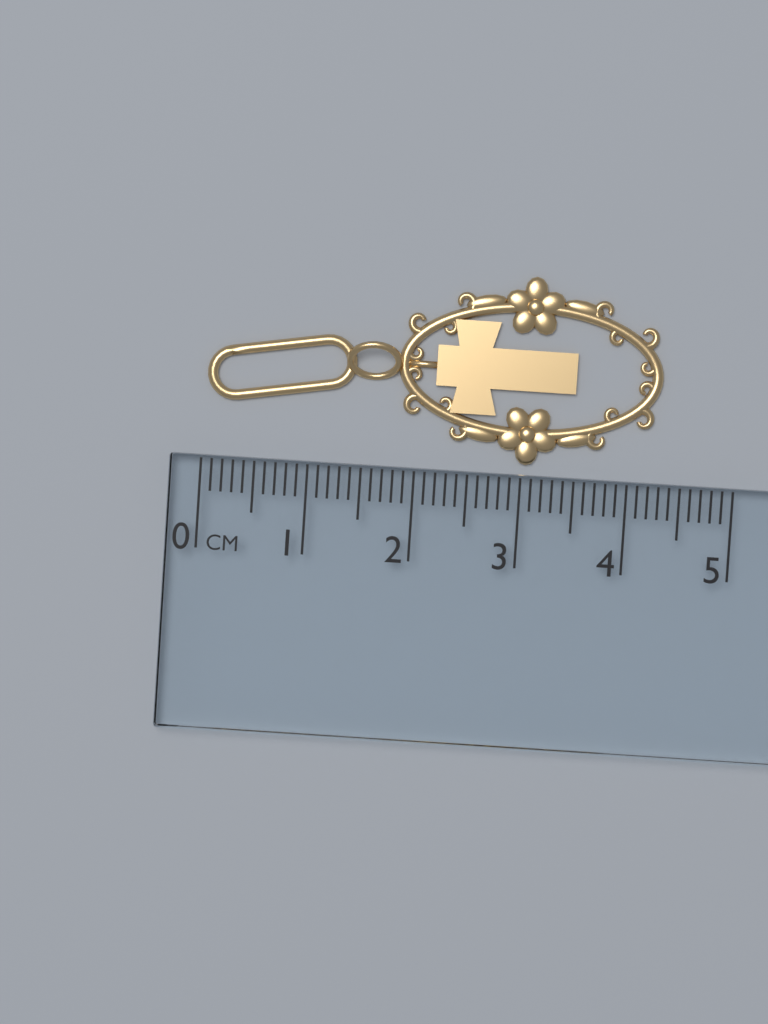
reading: 4.3 cm
